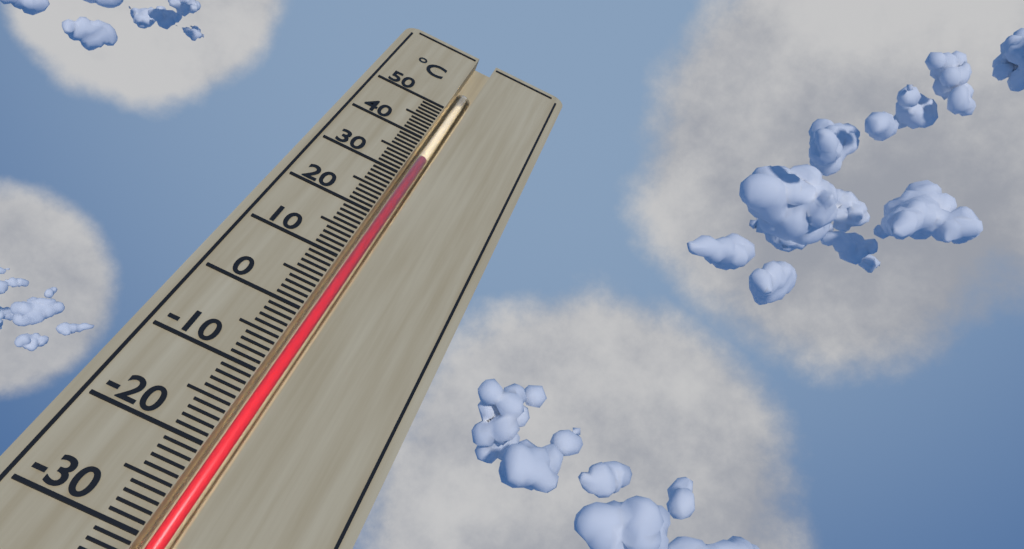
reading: 36 °C
